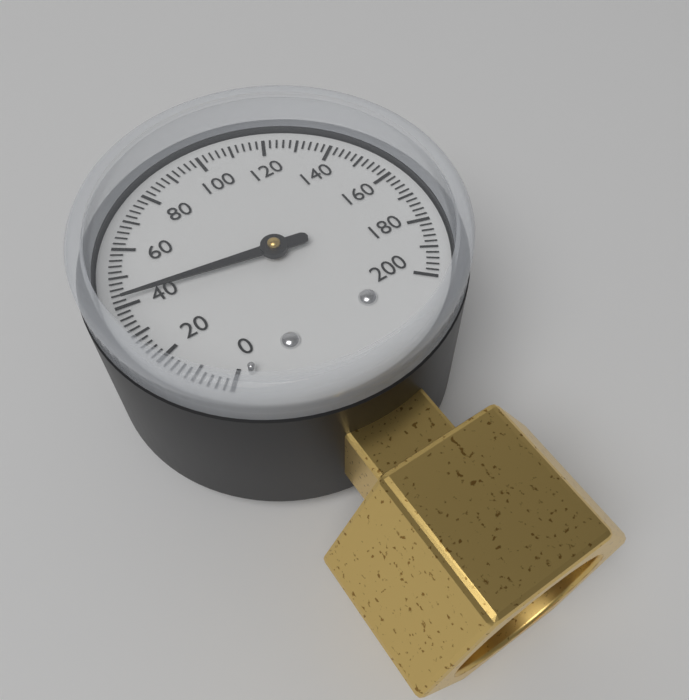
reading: 42 (no unit)
